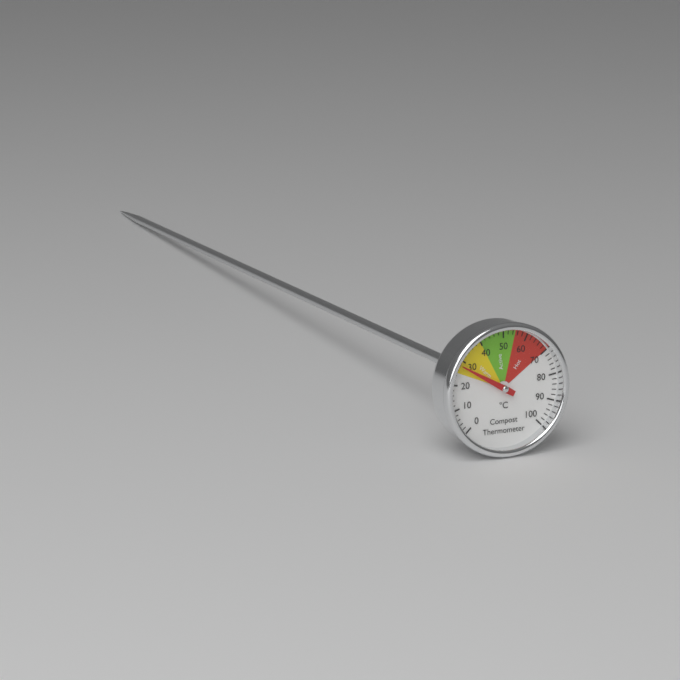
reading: 28 °C
